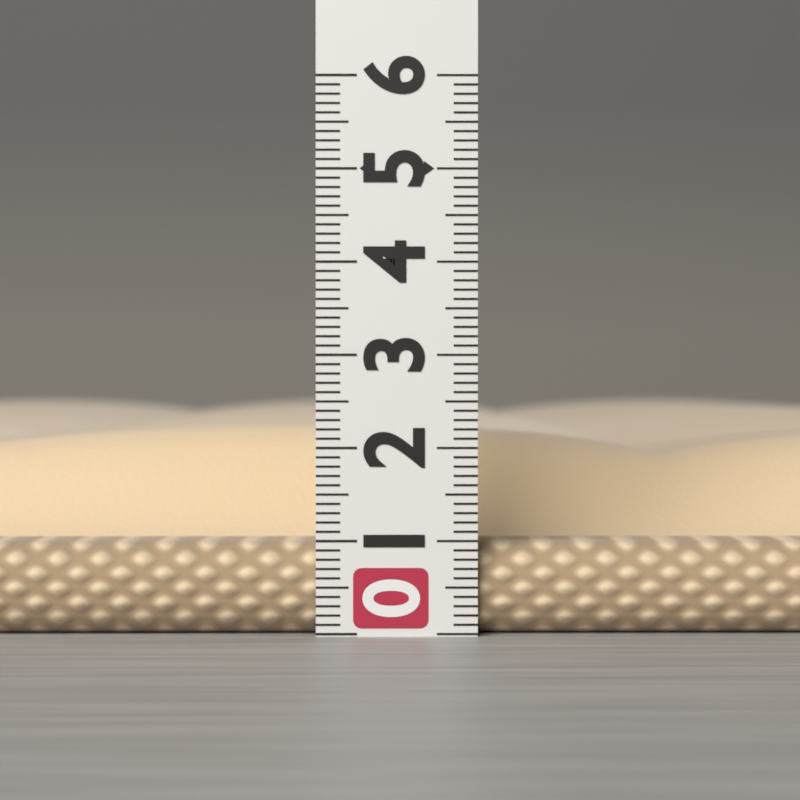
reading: 2.2 (no unit)
